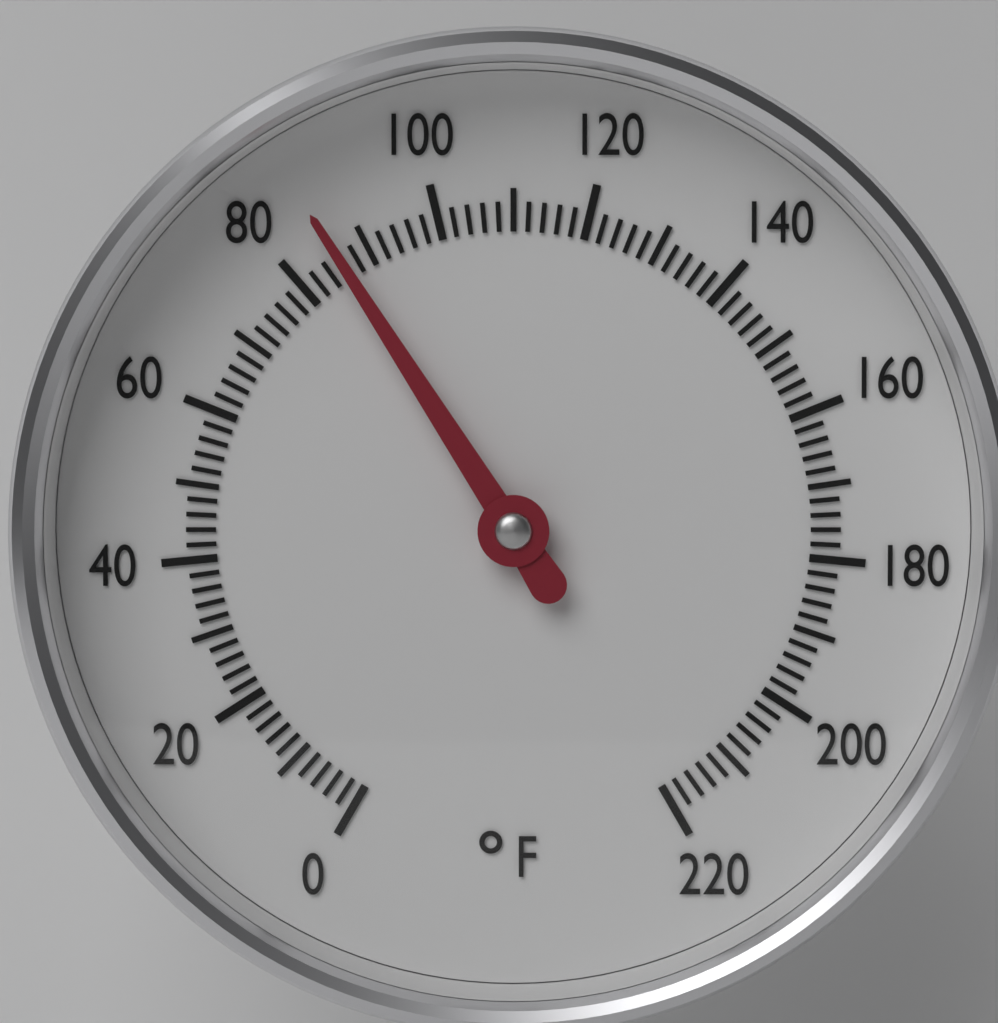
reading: 86 °F
